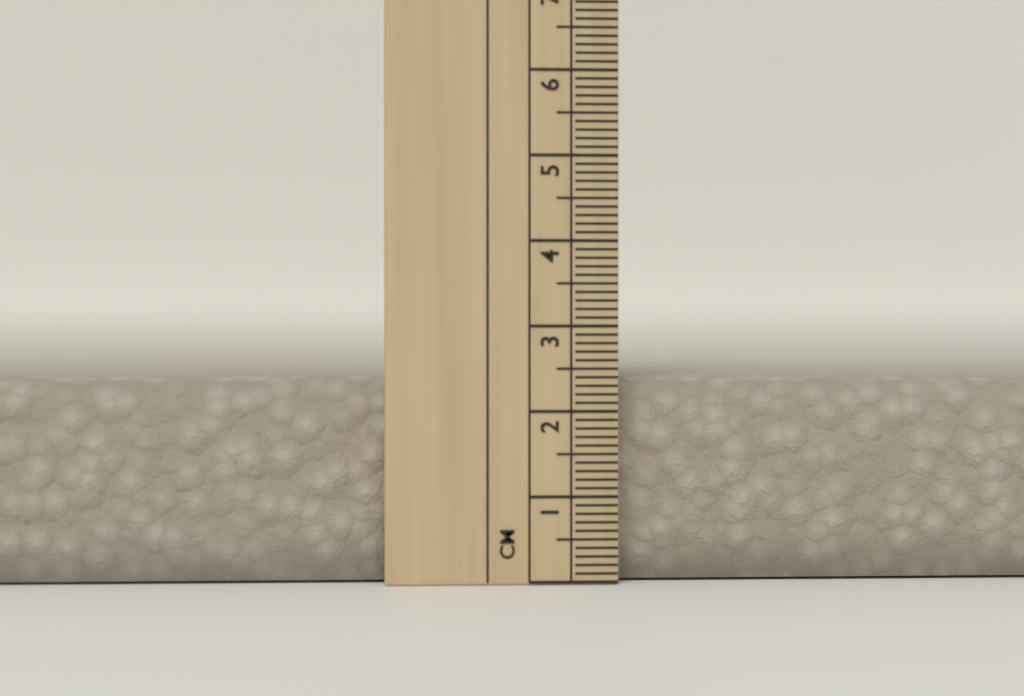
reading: 2.4 cm
